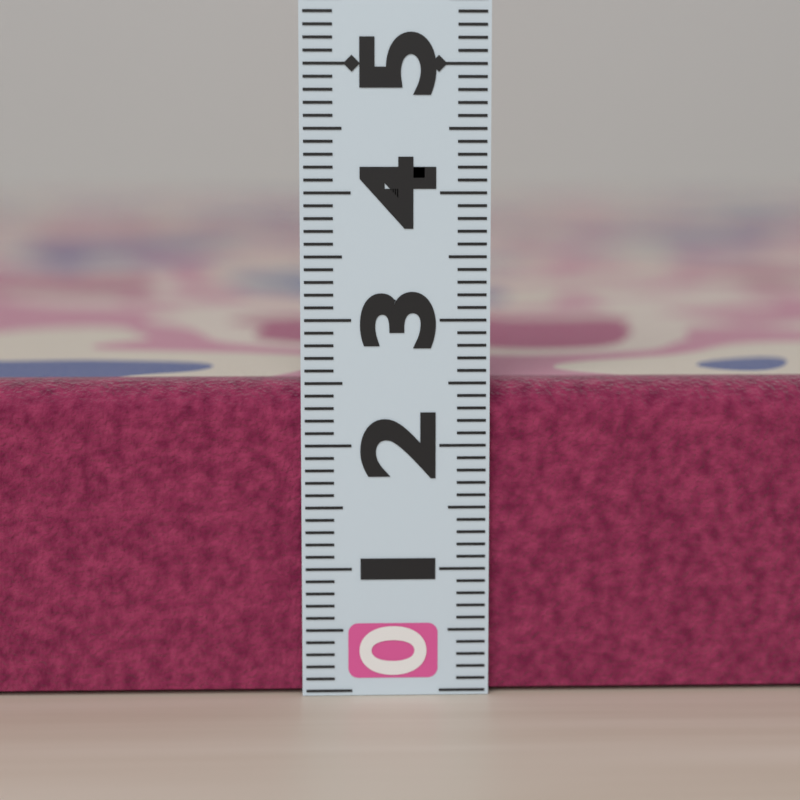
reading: 2.5 (no unit)
